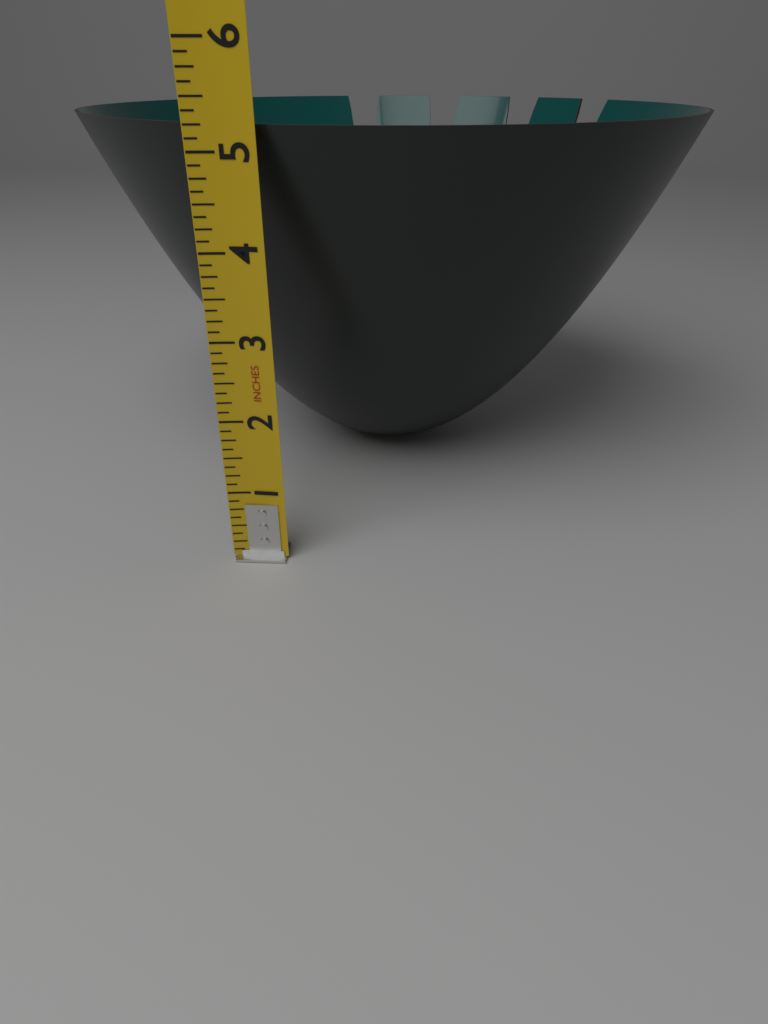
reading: 5.250 in
